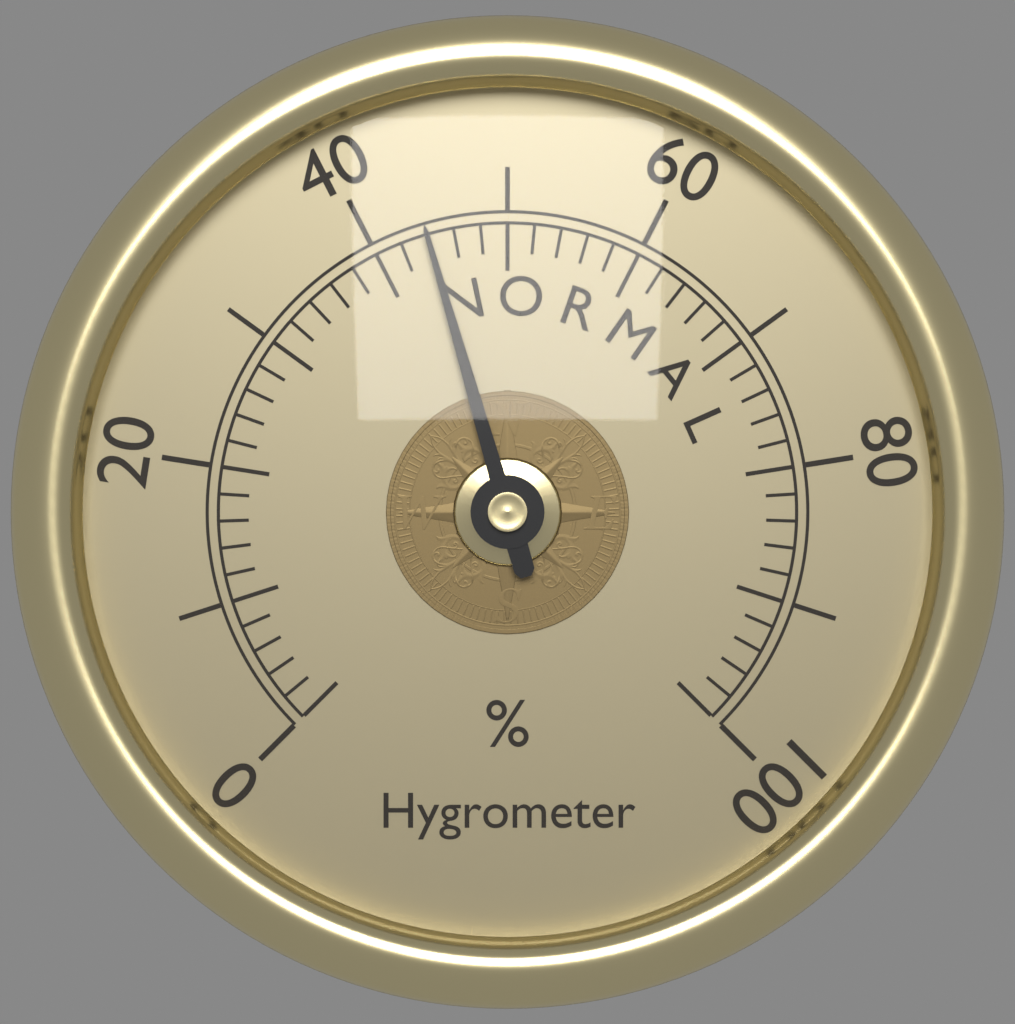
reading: 44 %
